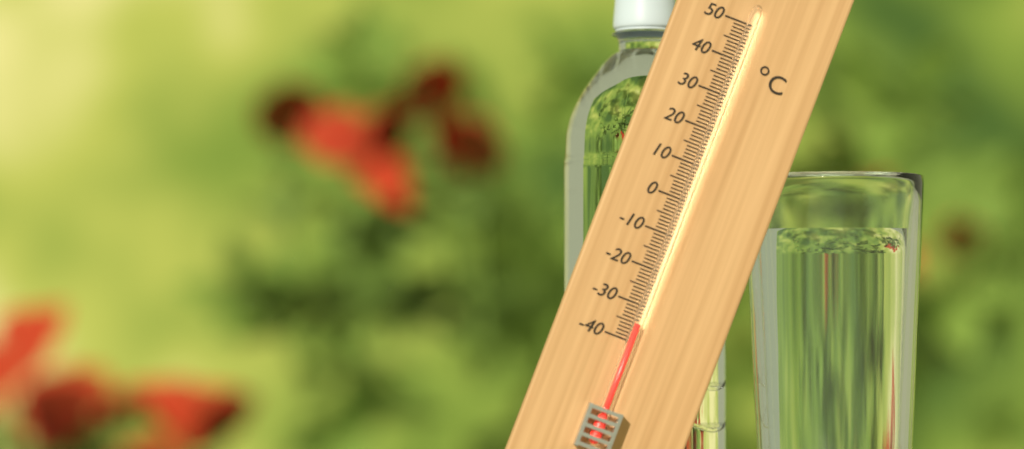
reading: -35 °C
